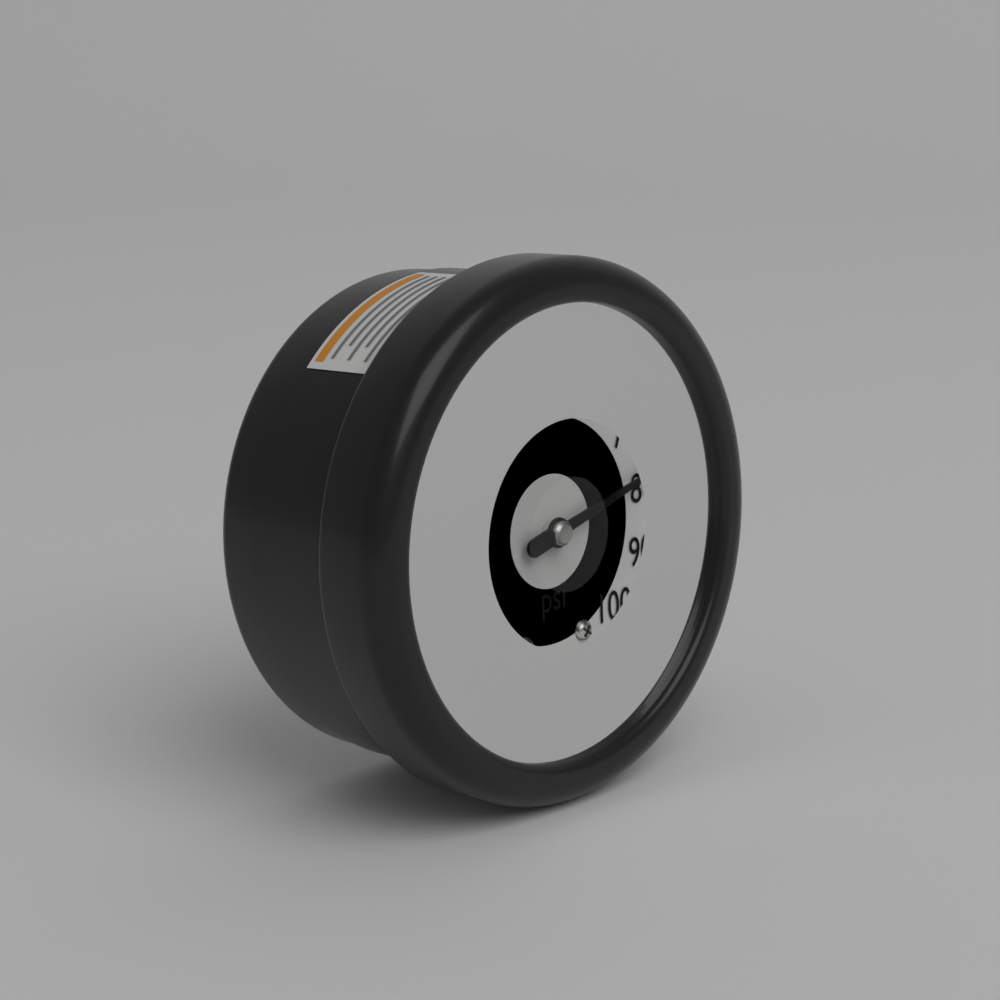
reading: 78 psi
